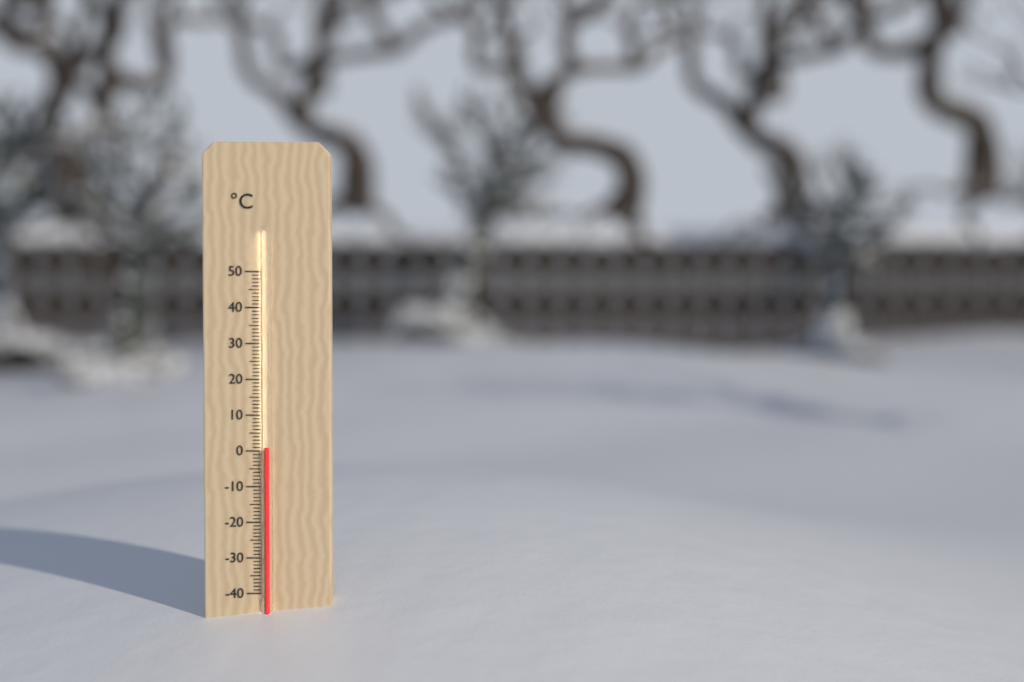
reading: 1 °C
